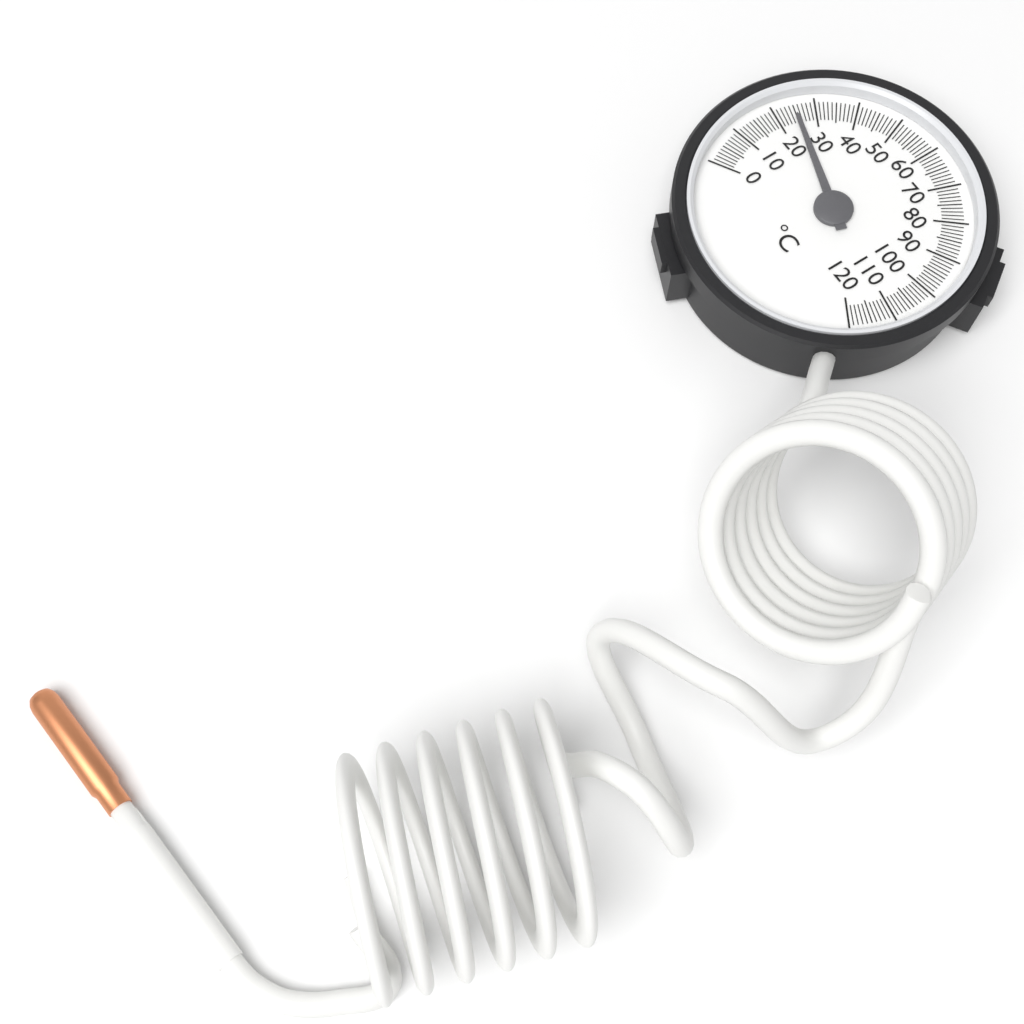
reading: 25 °C
